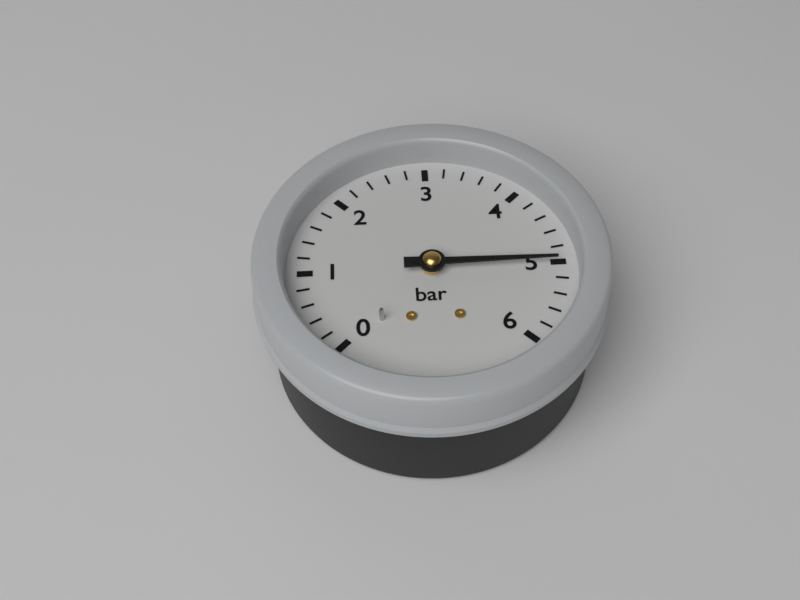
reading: 5.0 bar
